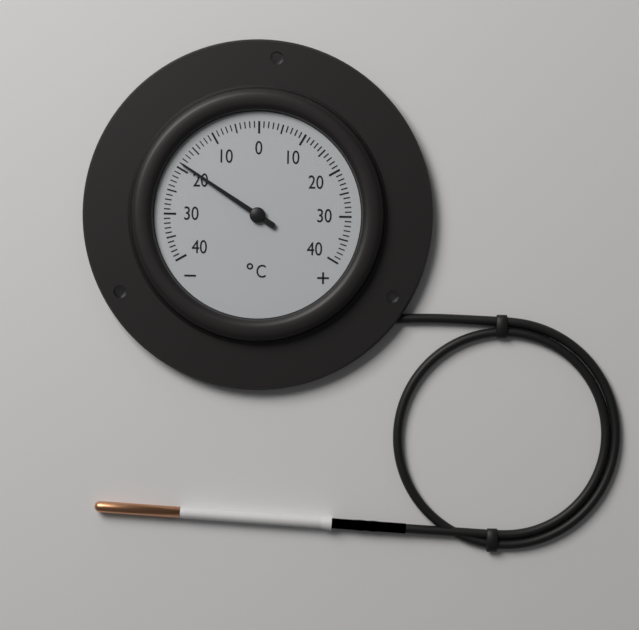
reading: -19 °C
